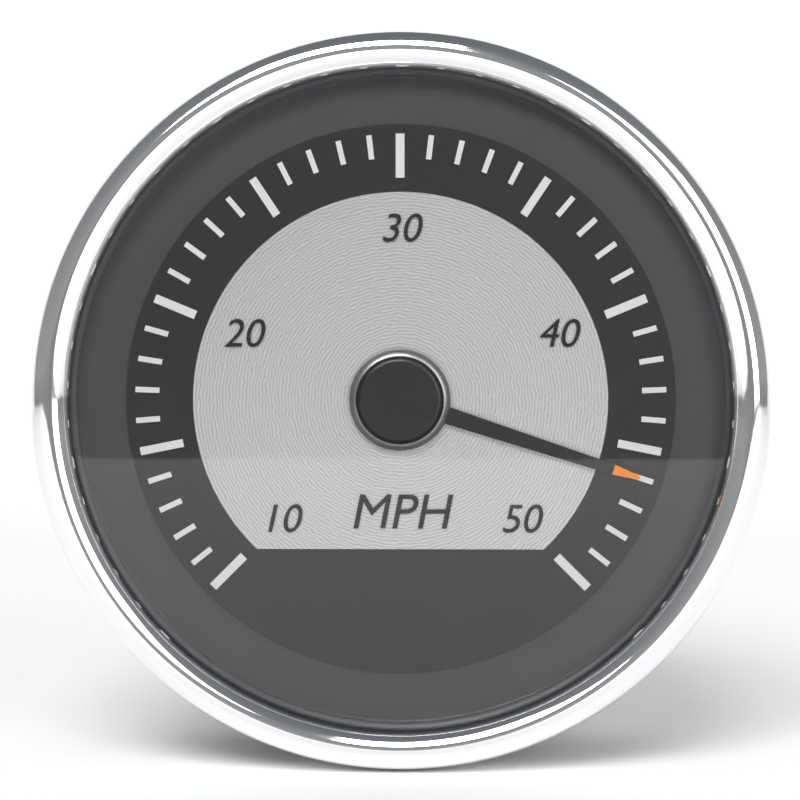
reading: 46 mph
